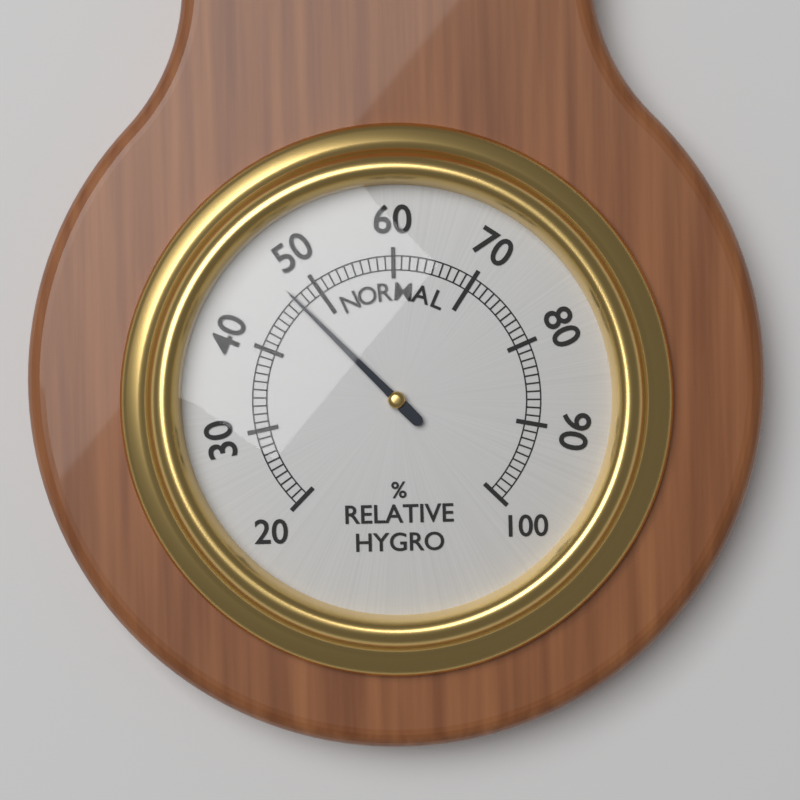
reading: 47 %
